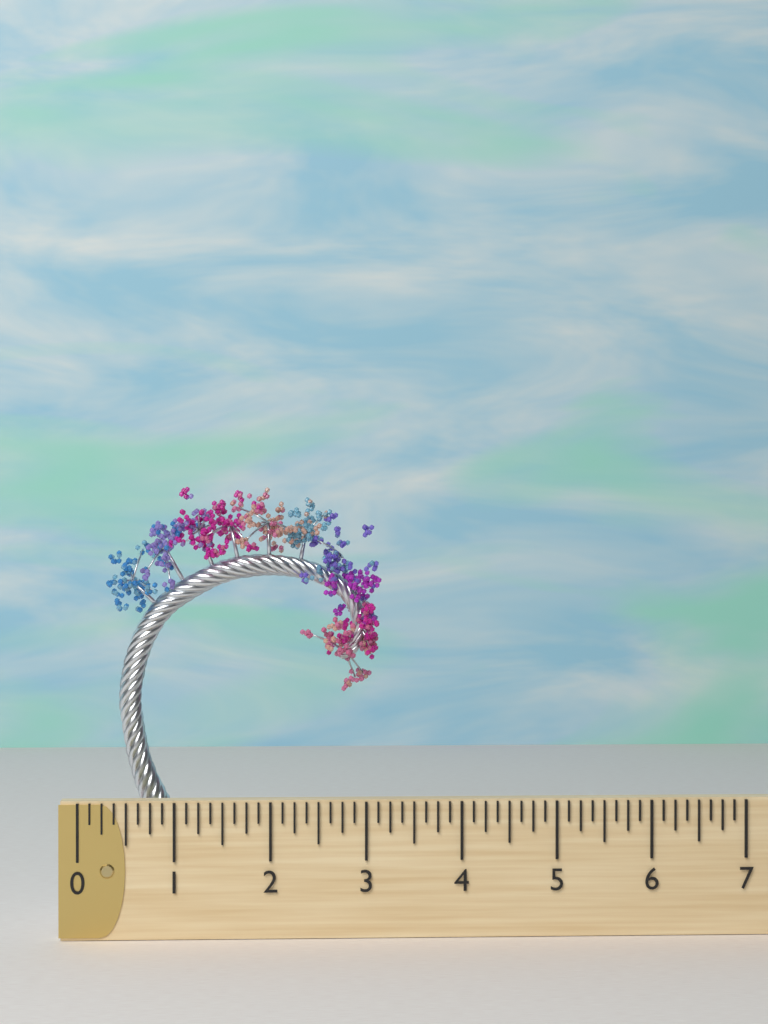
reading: 3.250 (no unit)
